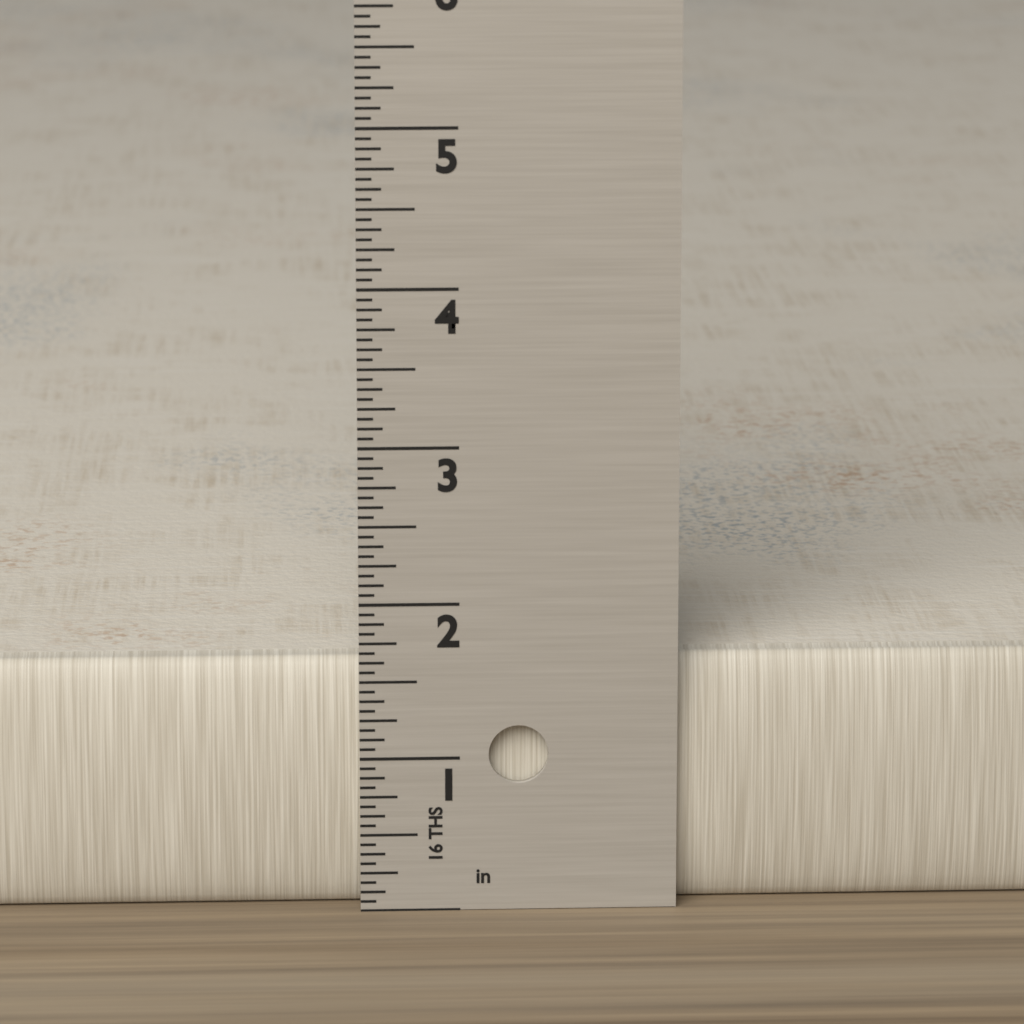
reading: 1.6250 in
